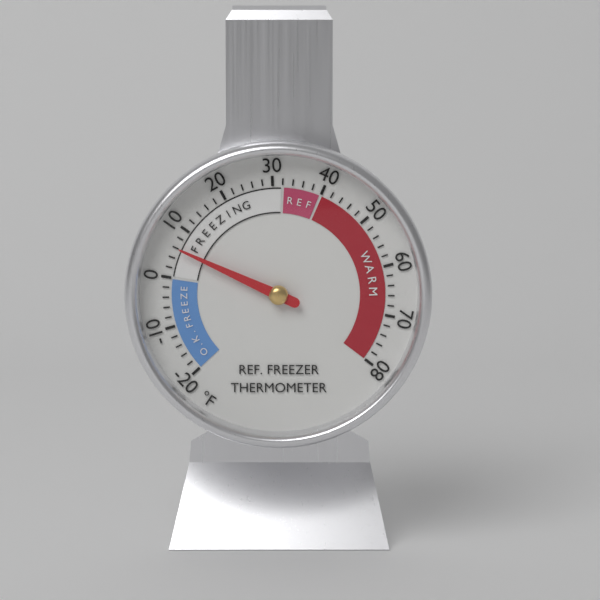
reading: 6 °F
